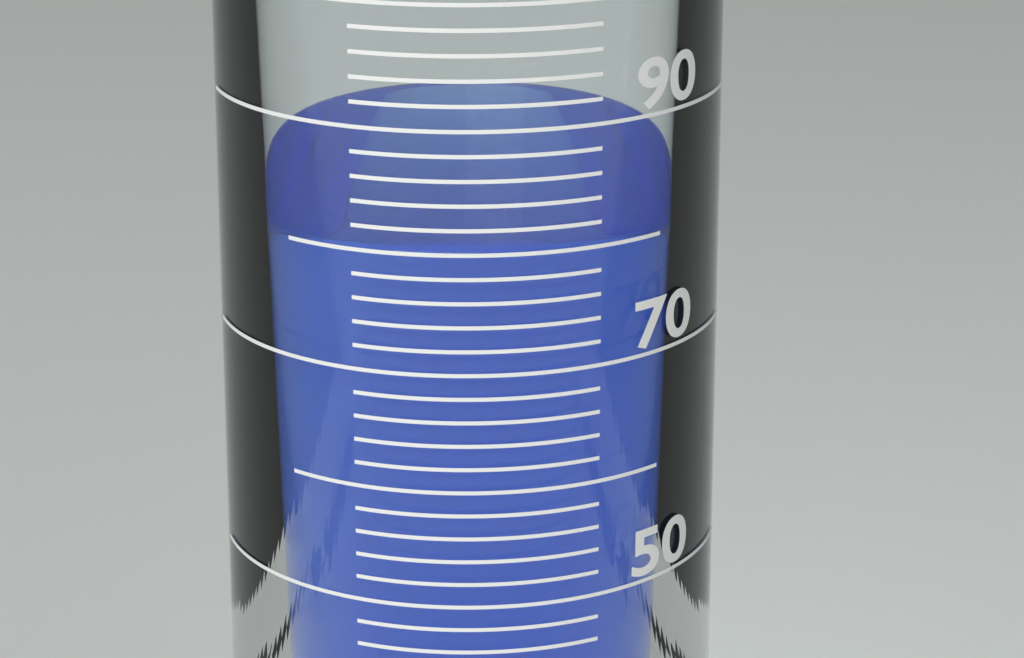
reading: 80 ml
